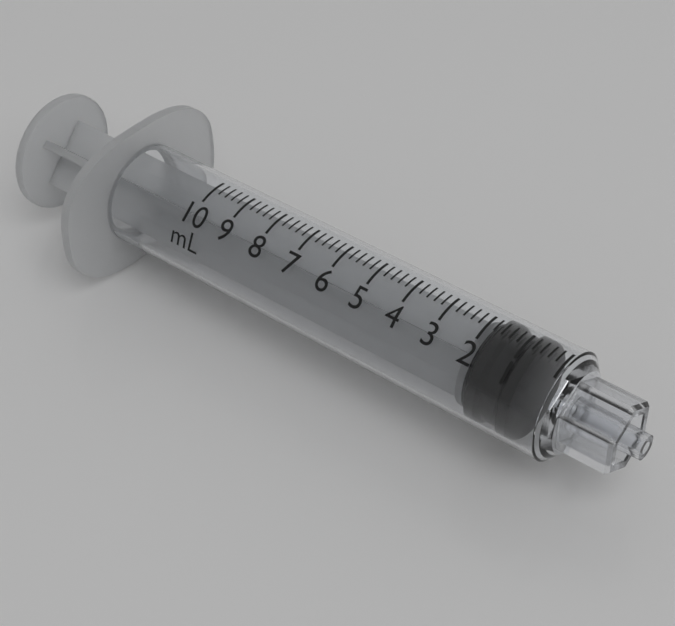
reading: 0.6 mL
